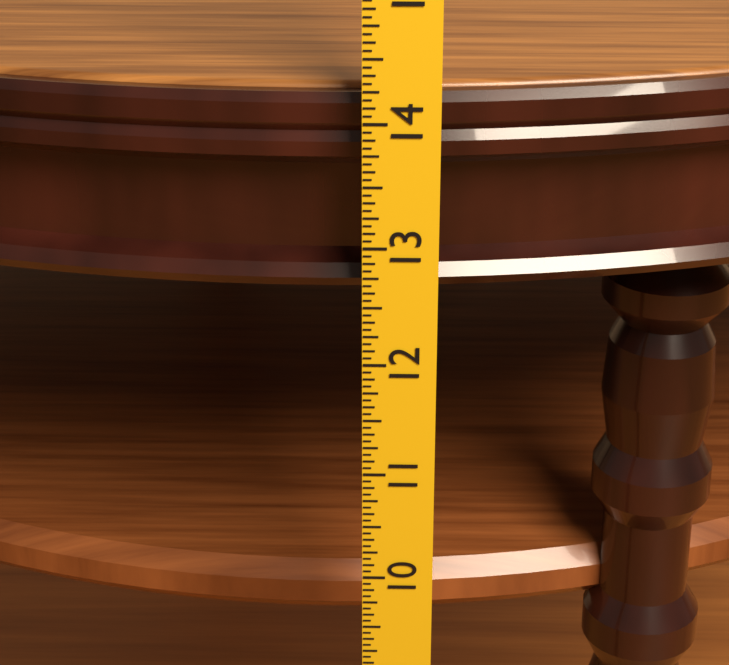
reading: 14.1875 in
